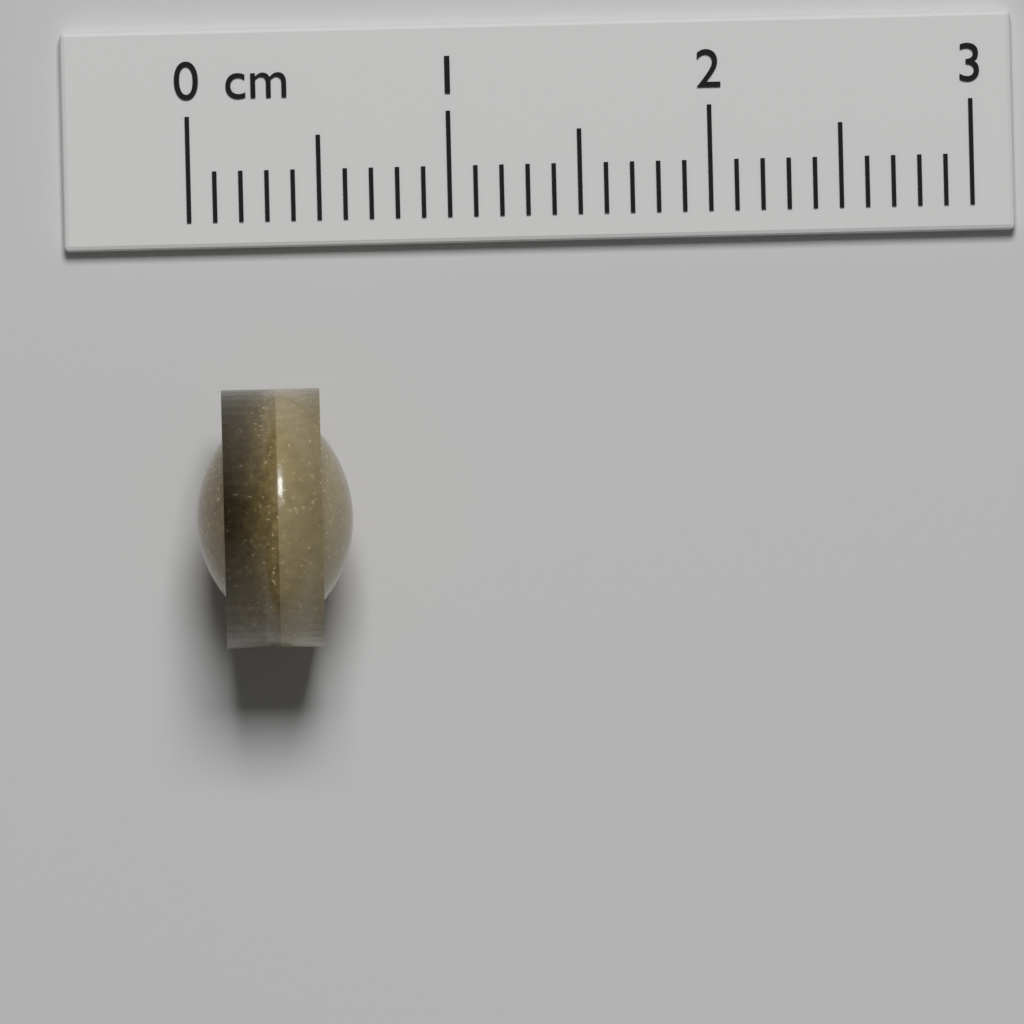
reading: 0.6 cm
